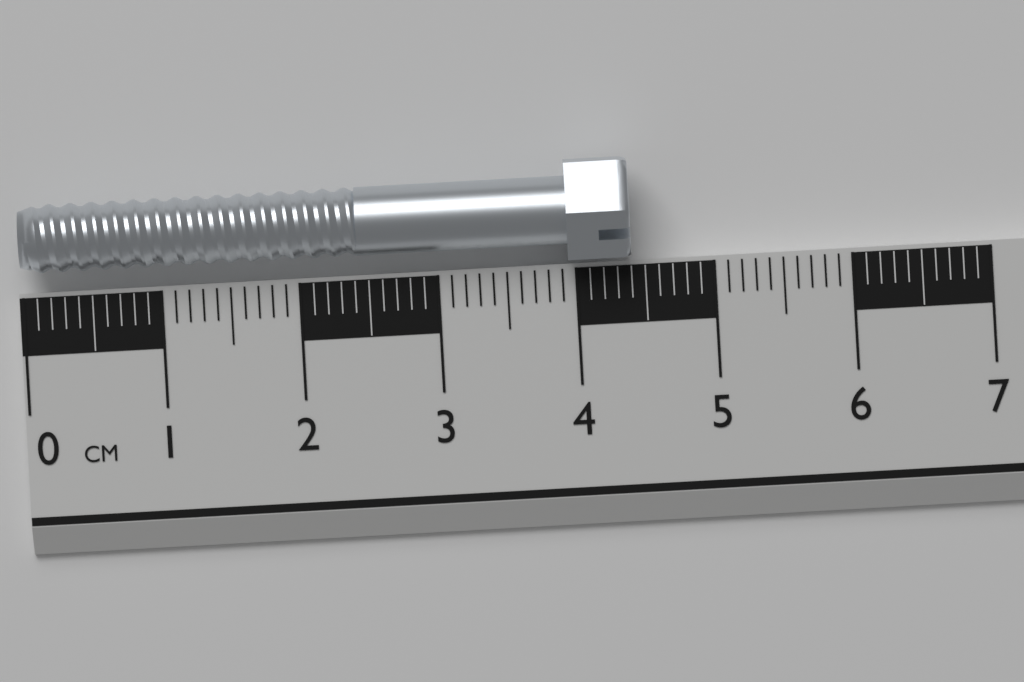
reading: 4.4 cm
